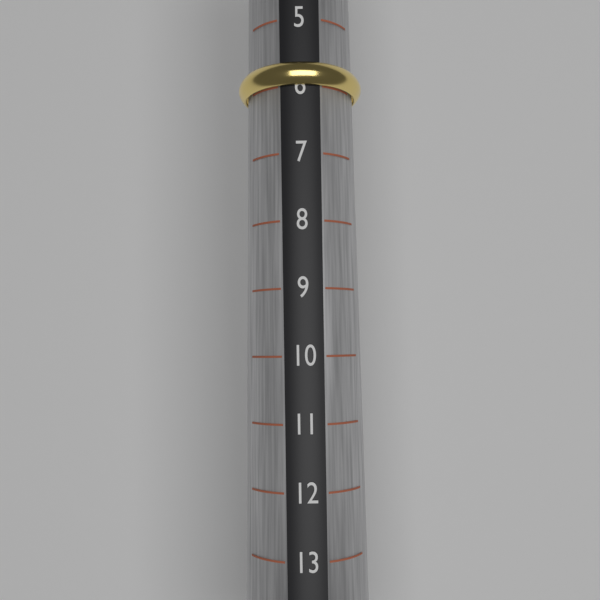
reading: 6 (no unit)
